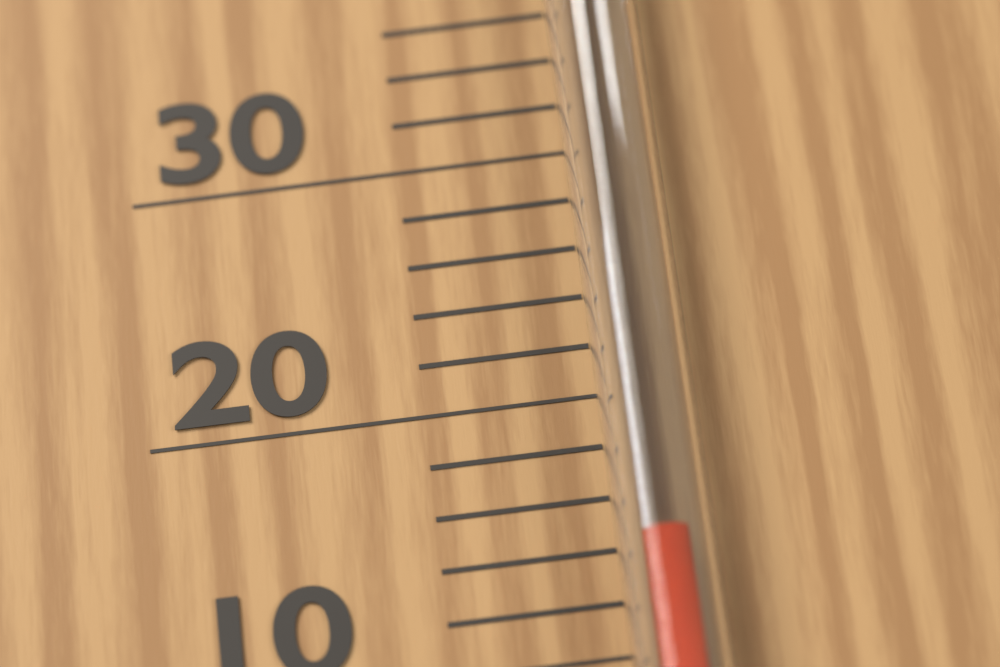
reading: 14 °C
